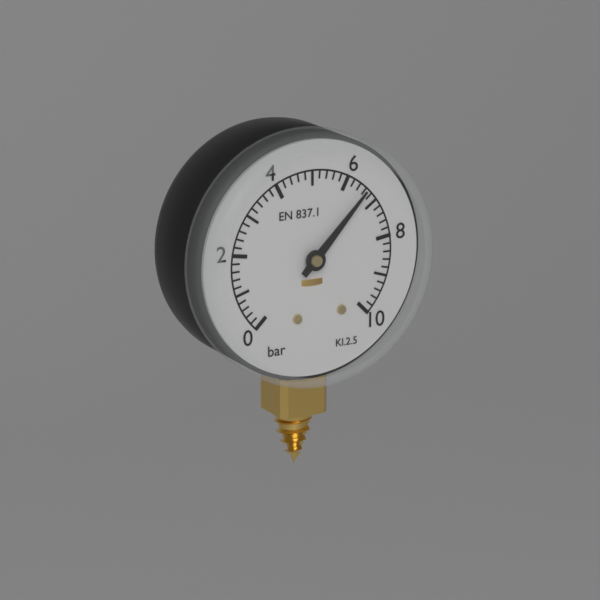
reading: 6.6 bar
